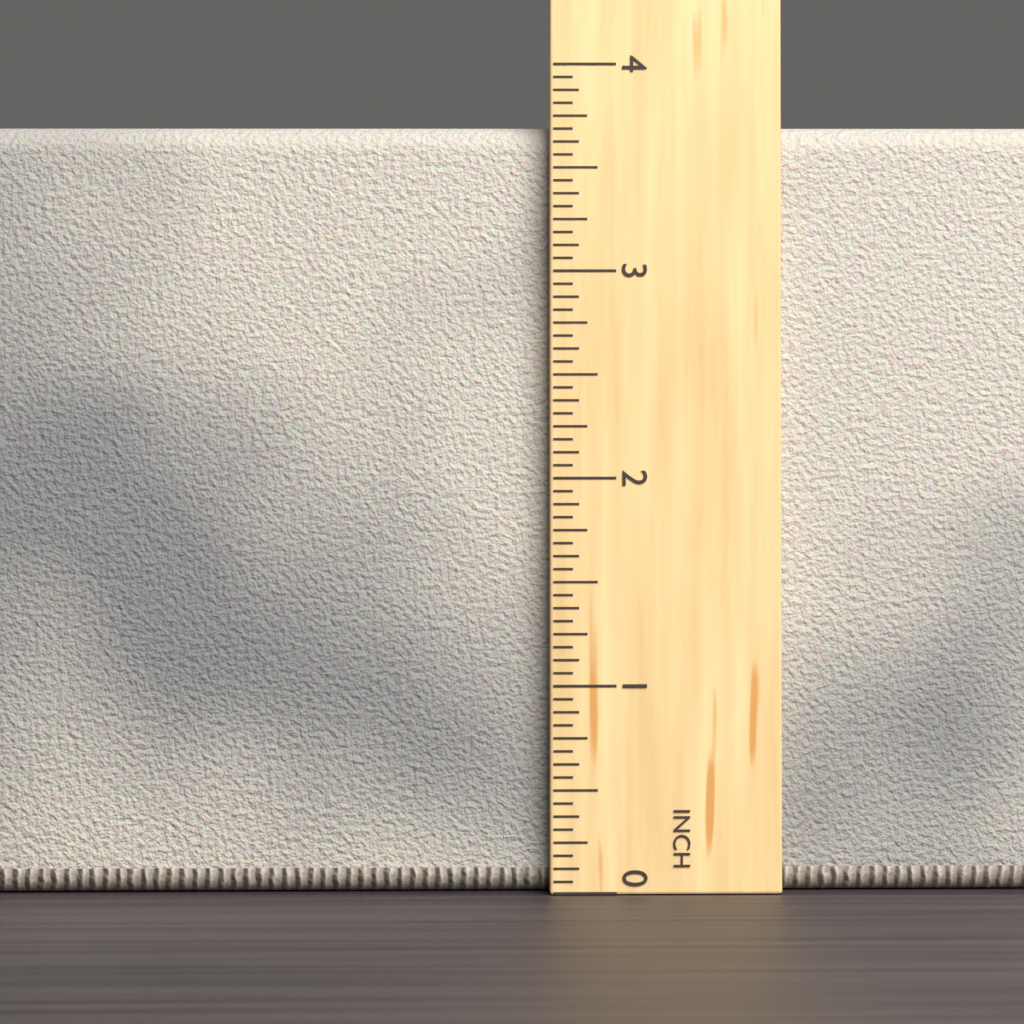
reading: 3.6875 in
